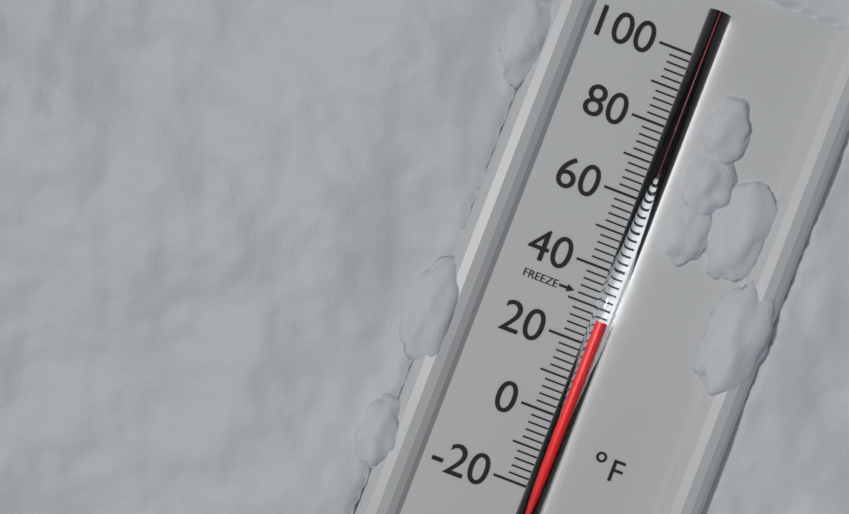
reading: 27 °F
